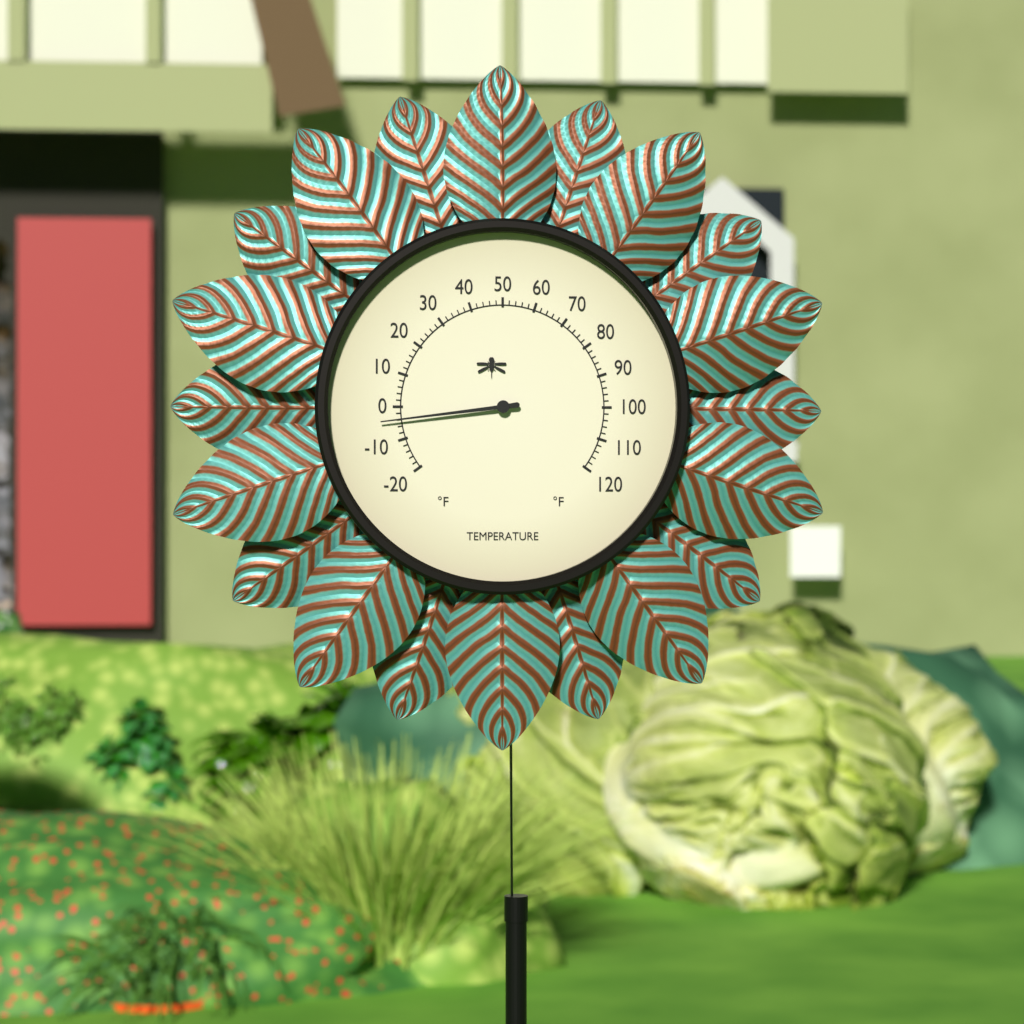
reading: -4 °F
